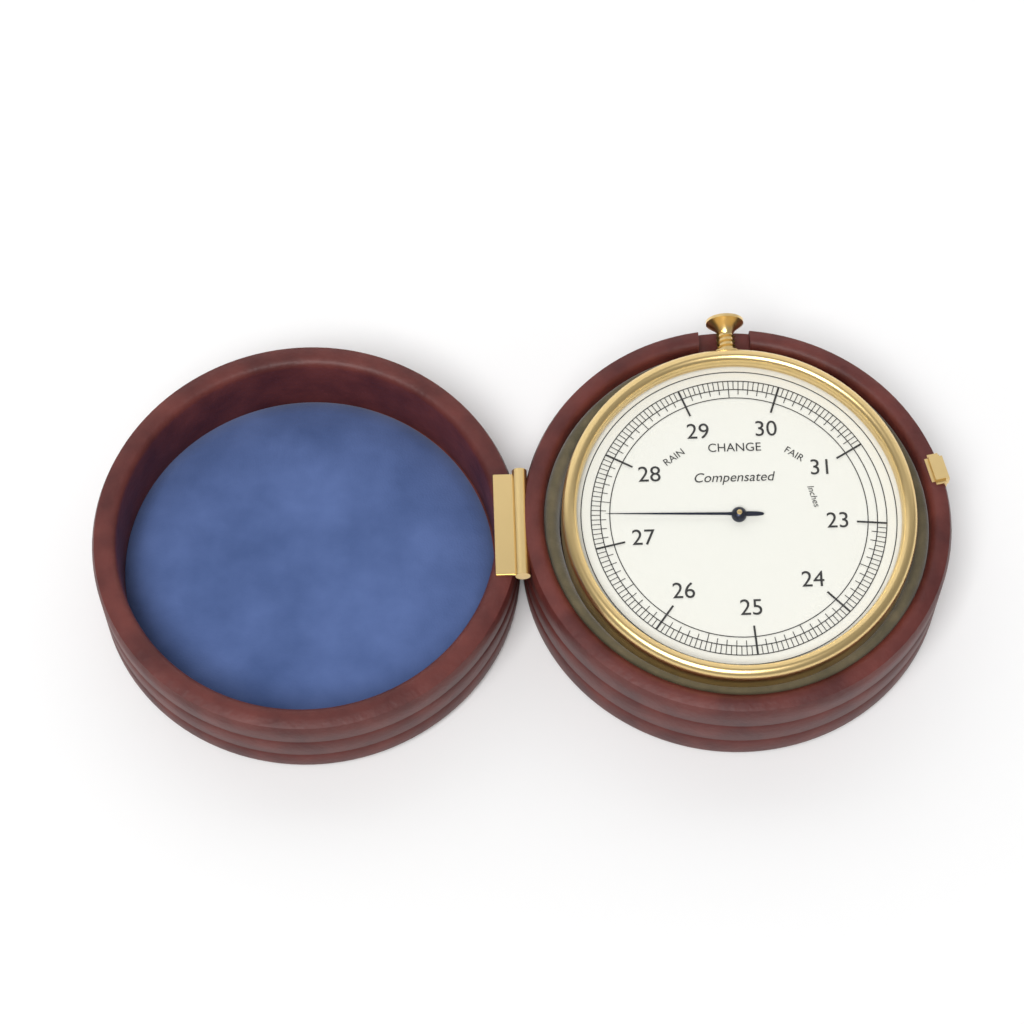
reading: 27.35 inches
